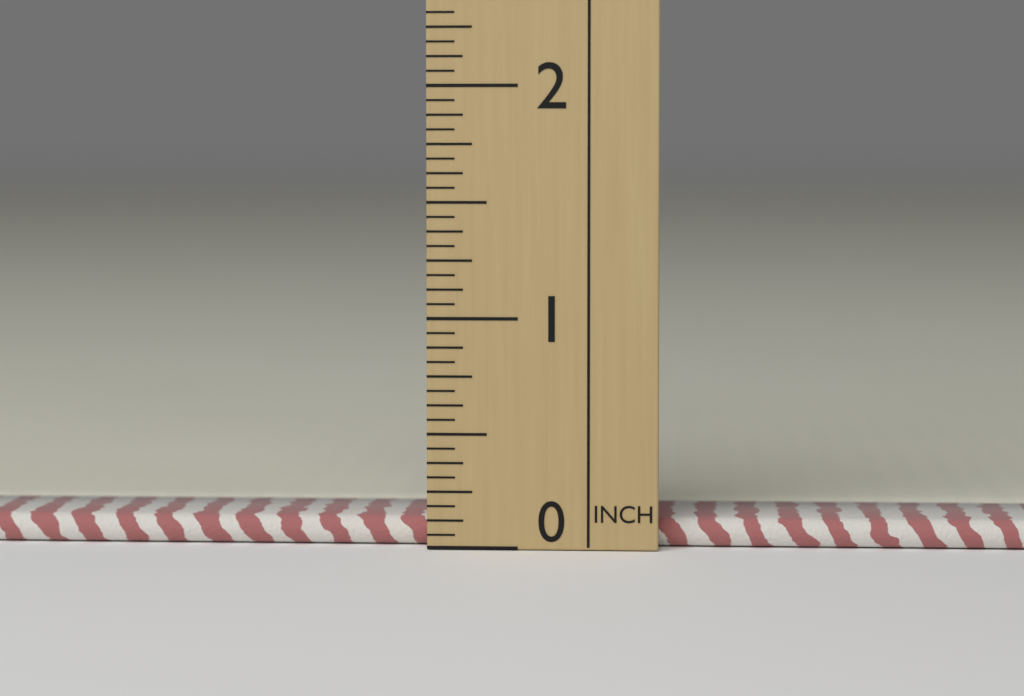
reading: 0.1250 in
